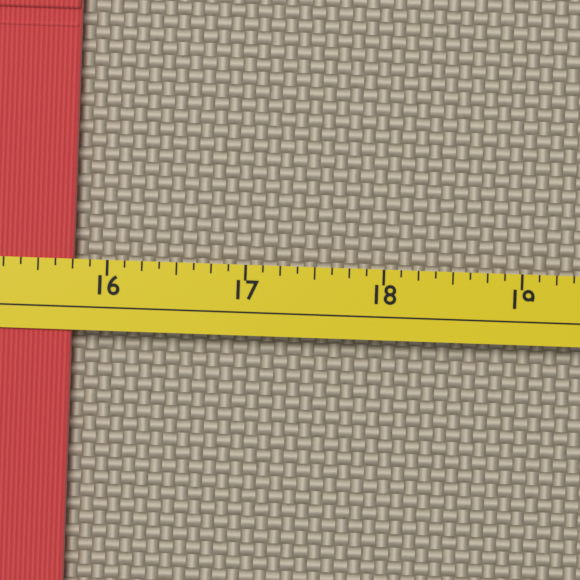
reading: 15.750 (no unit)
